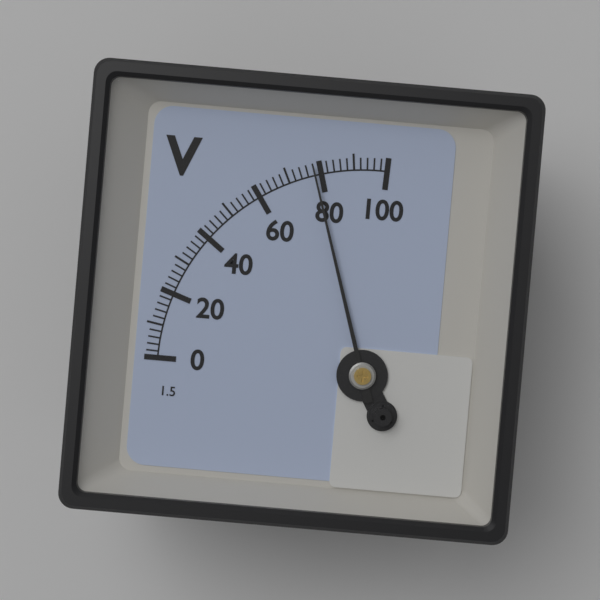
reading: 78 V
